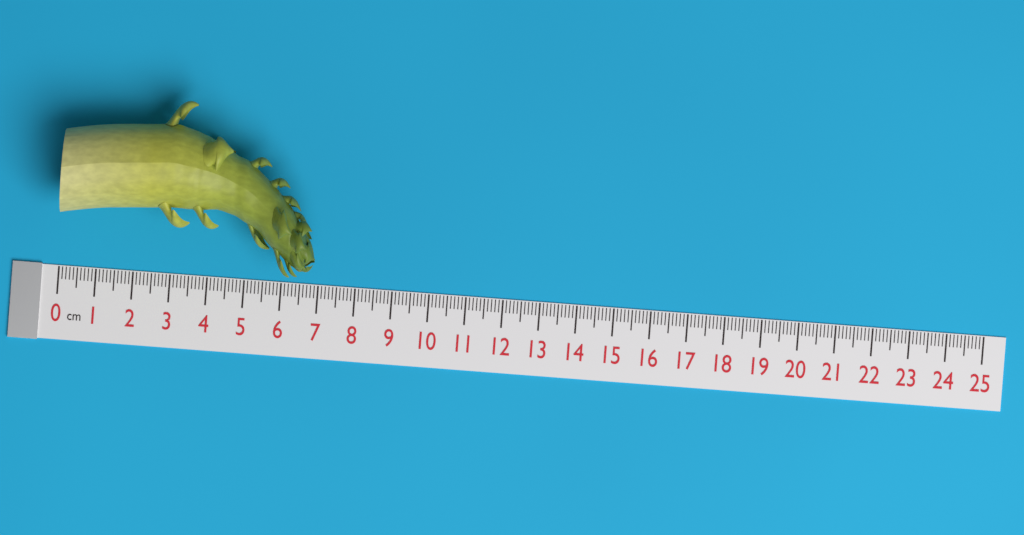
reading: 6.9 cm
